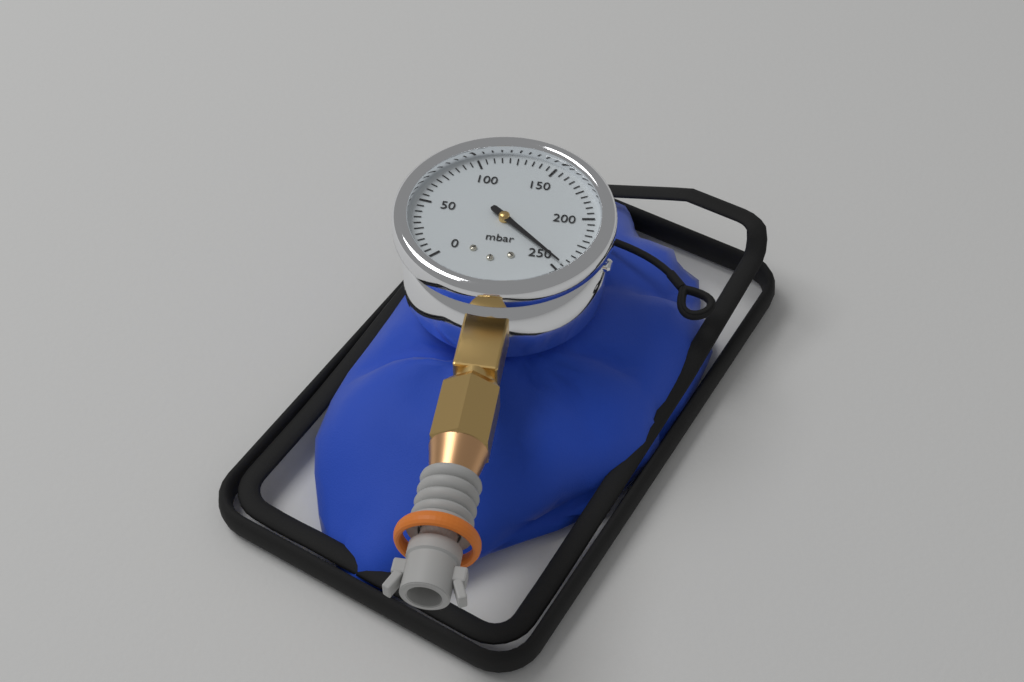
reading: 245 mbar
